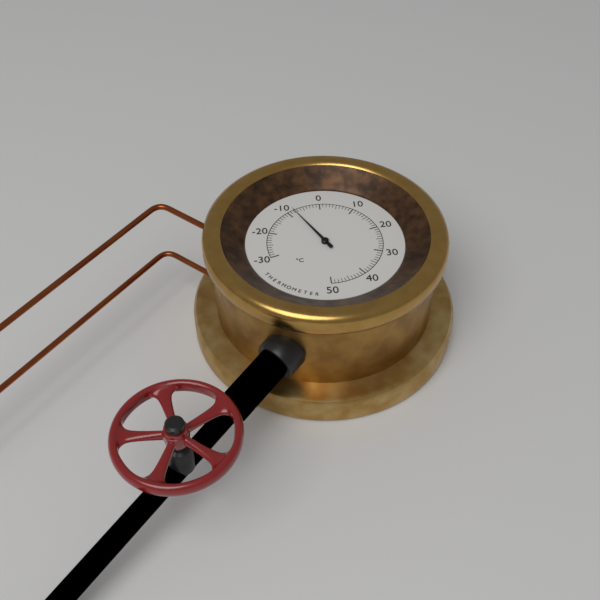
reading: -8 °C
